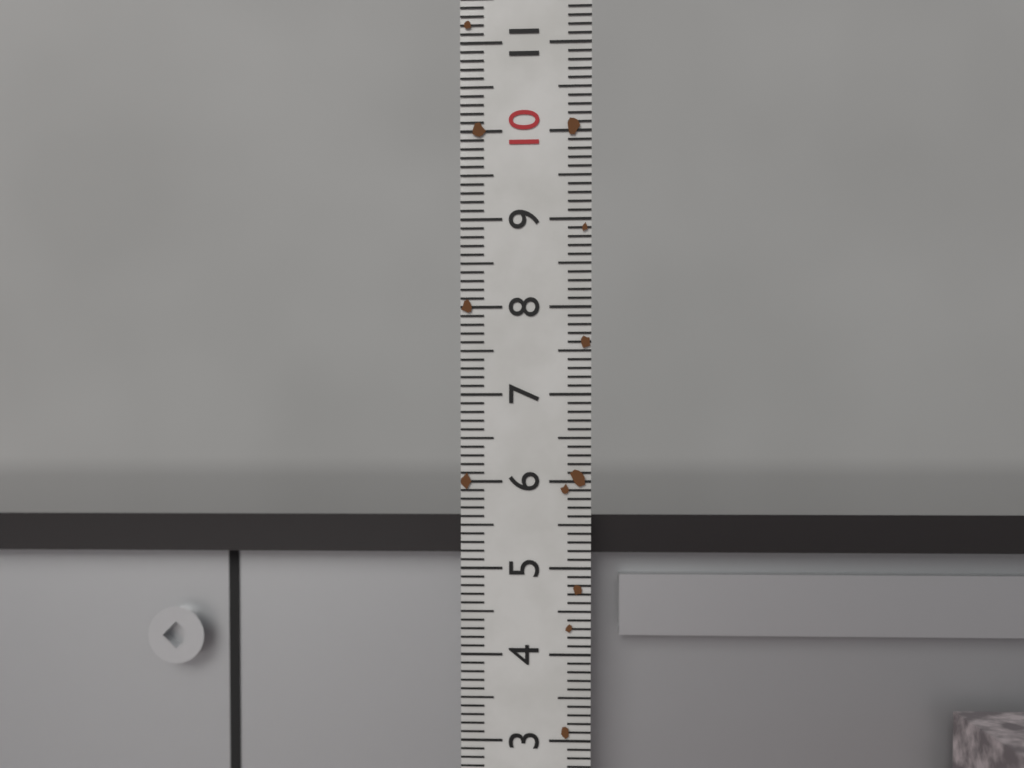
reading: 5.6 (no unit)
